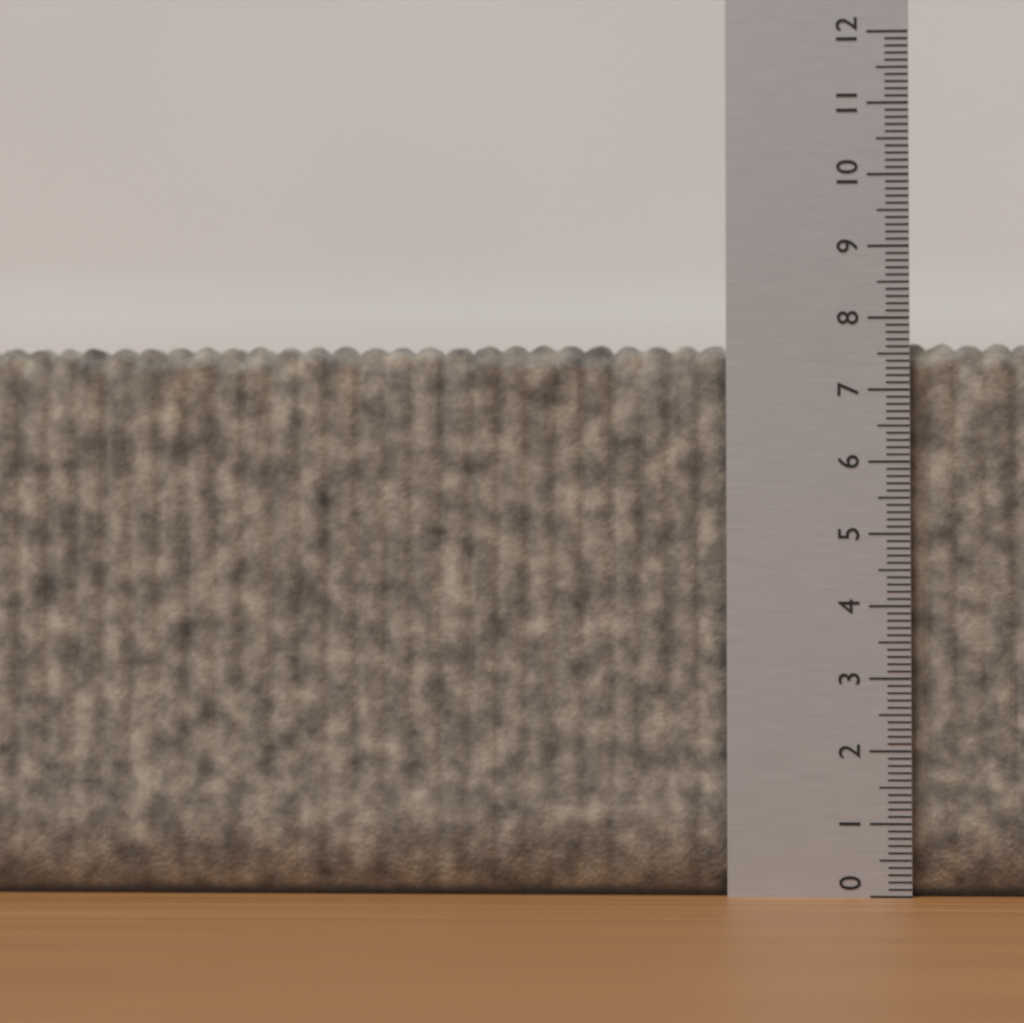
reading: 7.7 (no unit)
